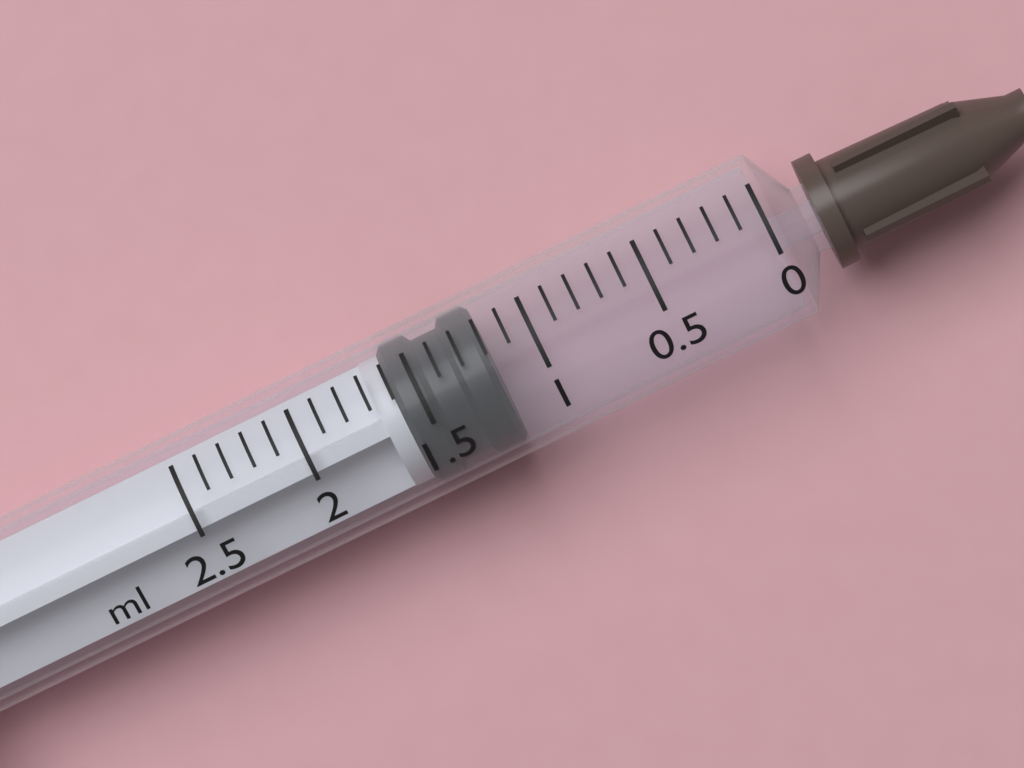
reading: 1.2 ml
